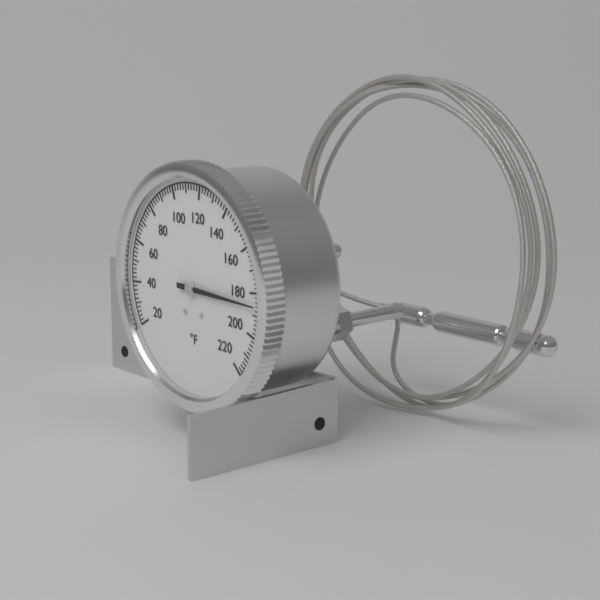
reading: 186 °F
